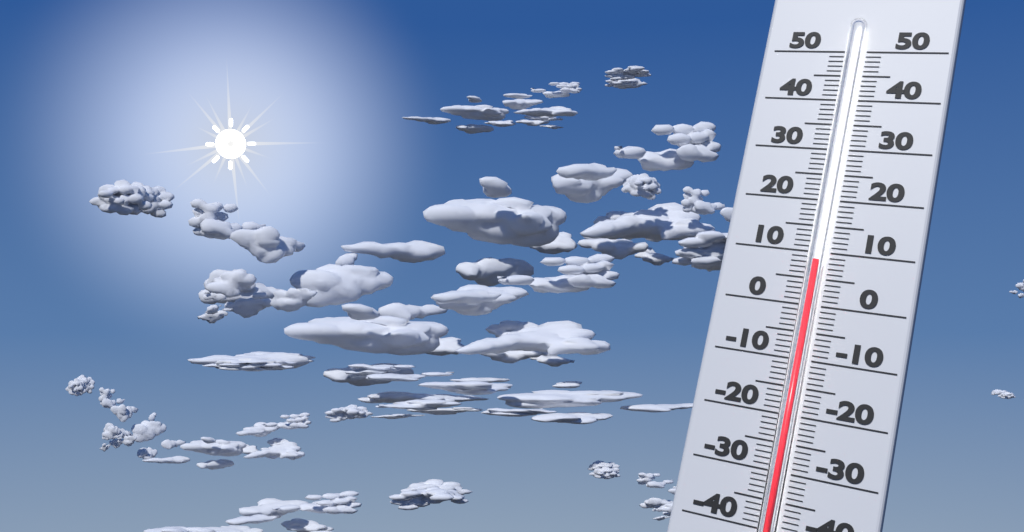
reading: 8 (no unit)
